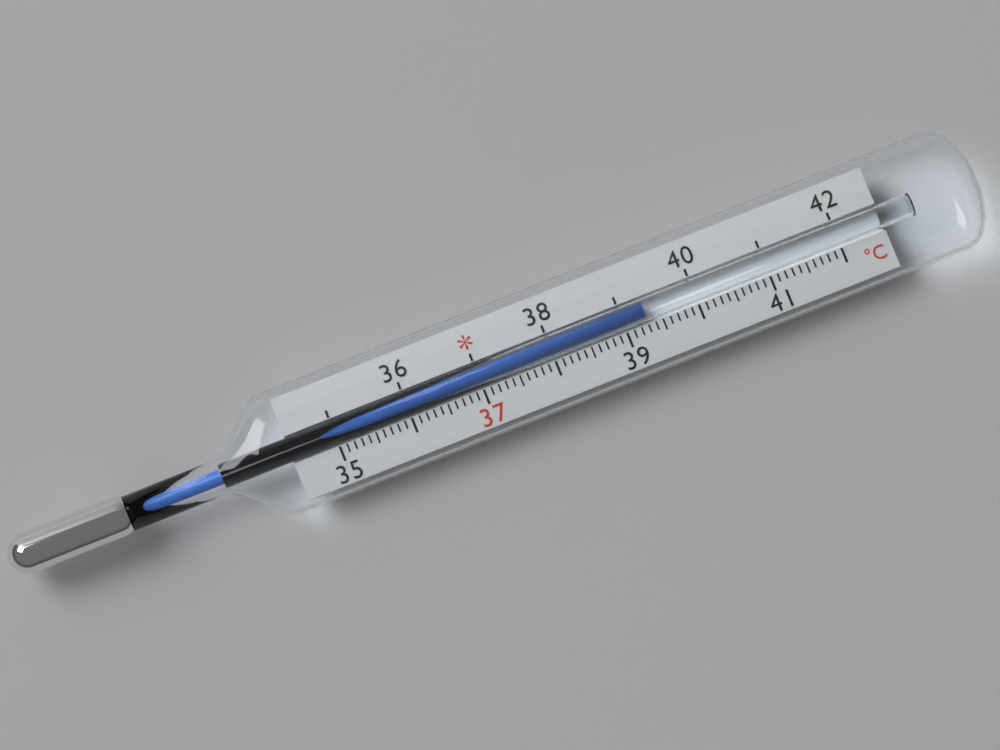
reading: 39.3 °C
